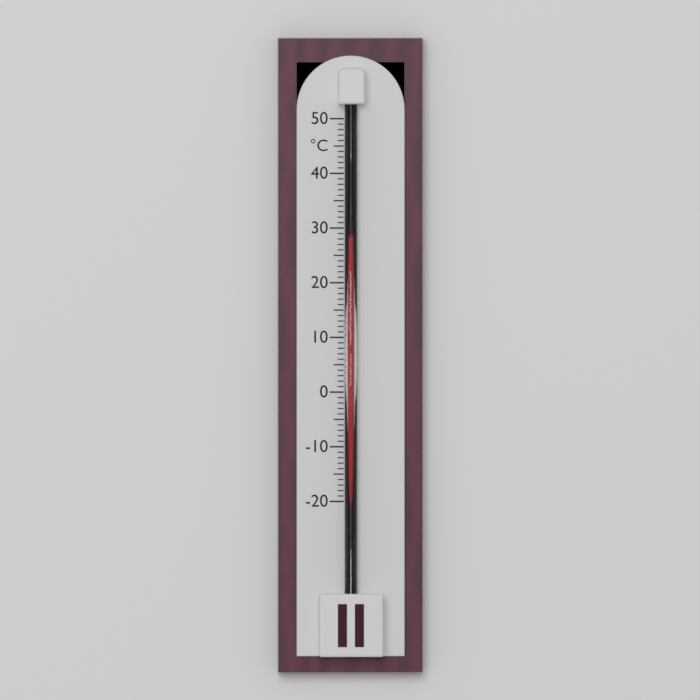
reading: 28 °C
